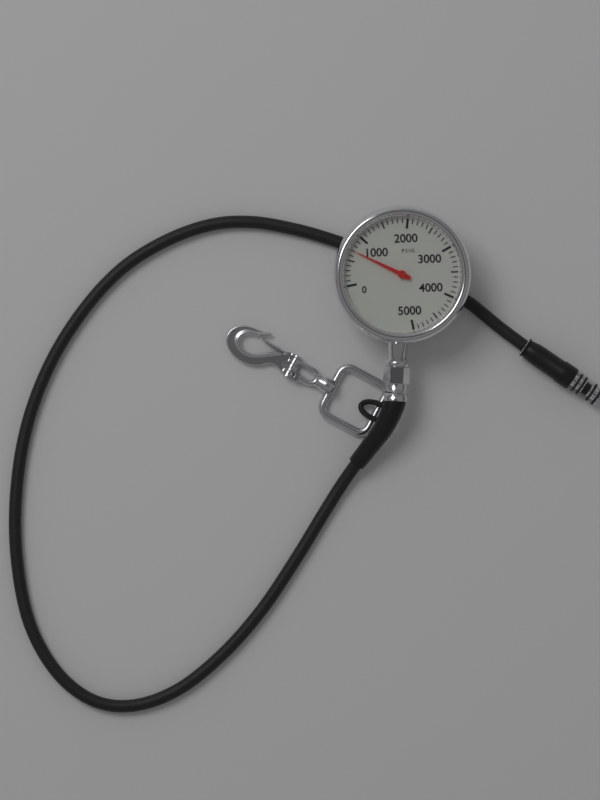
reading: 700 psi
